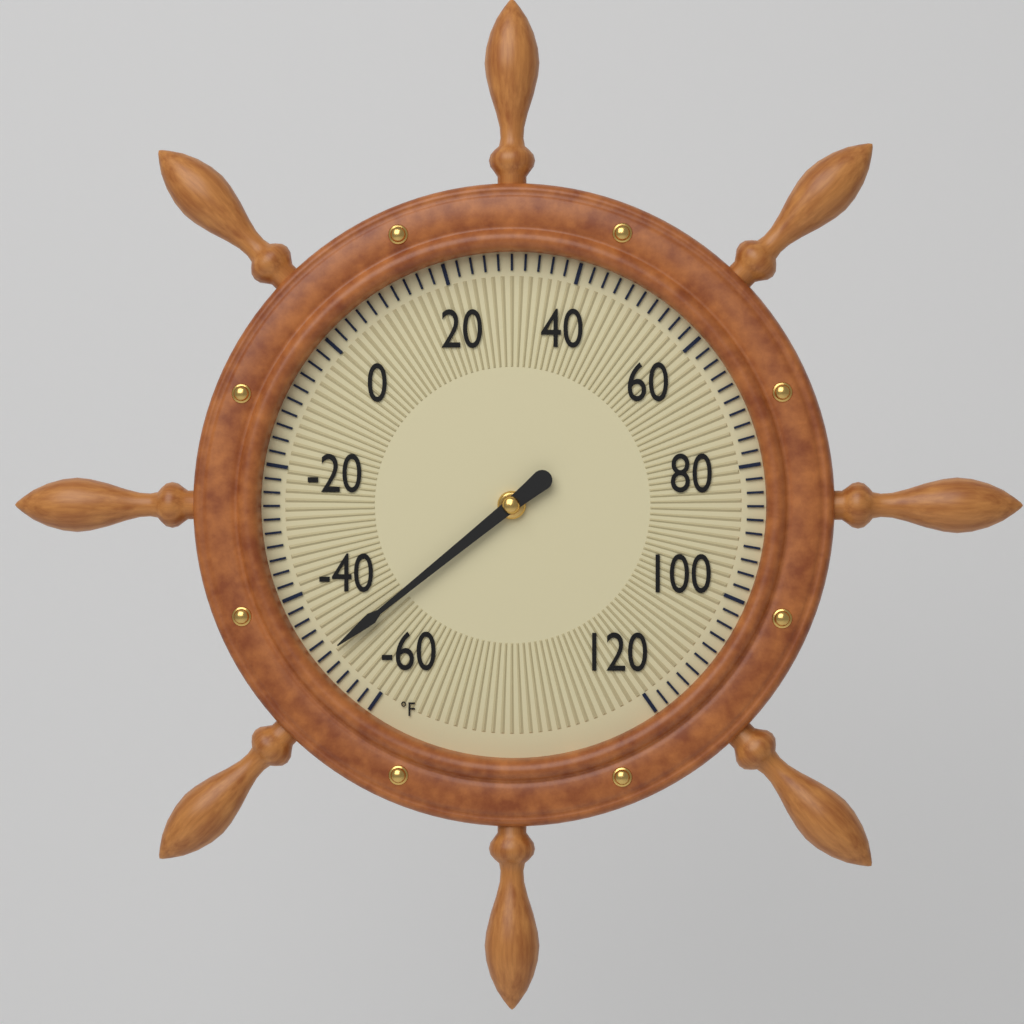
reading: -50 °F
